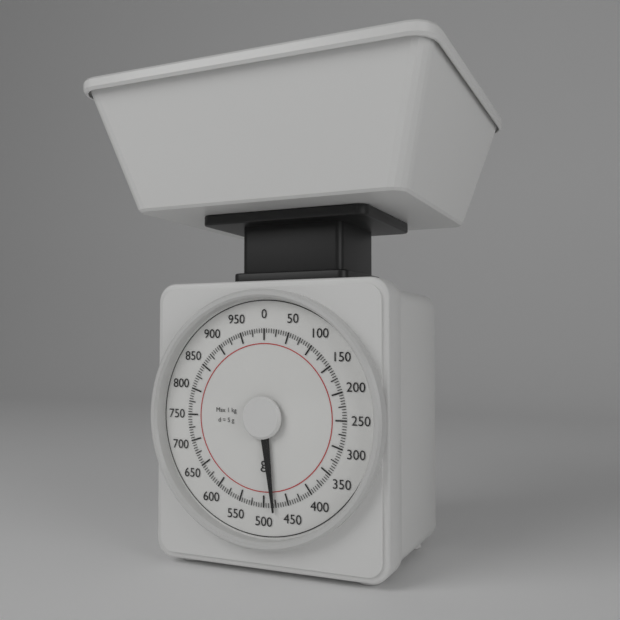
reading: 480 g
